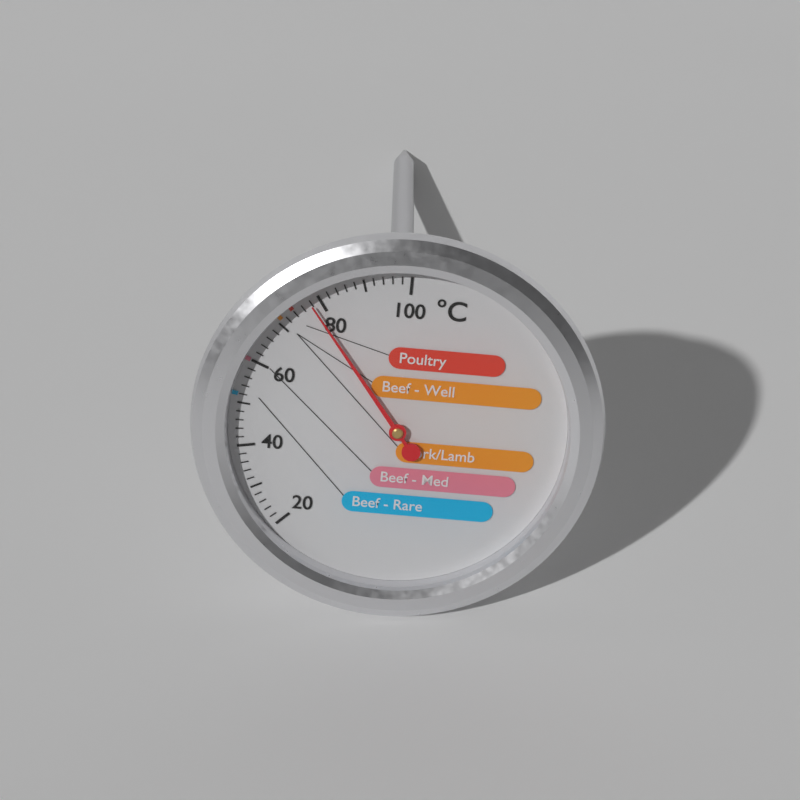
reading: 78 °C
